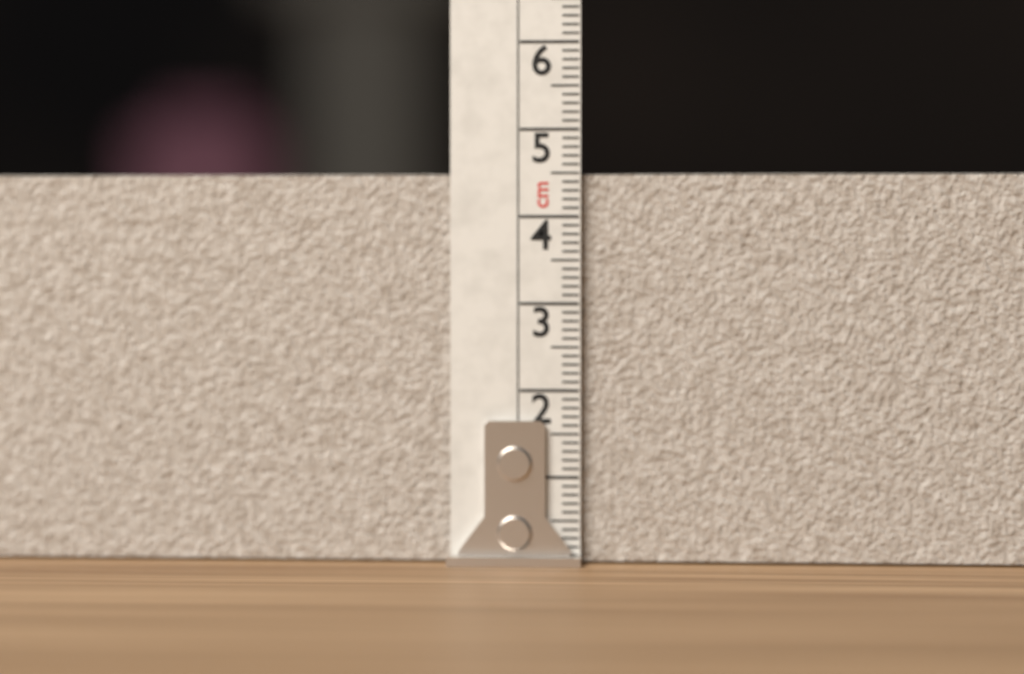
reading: 4.5 cm
